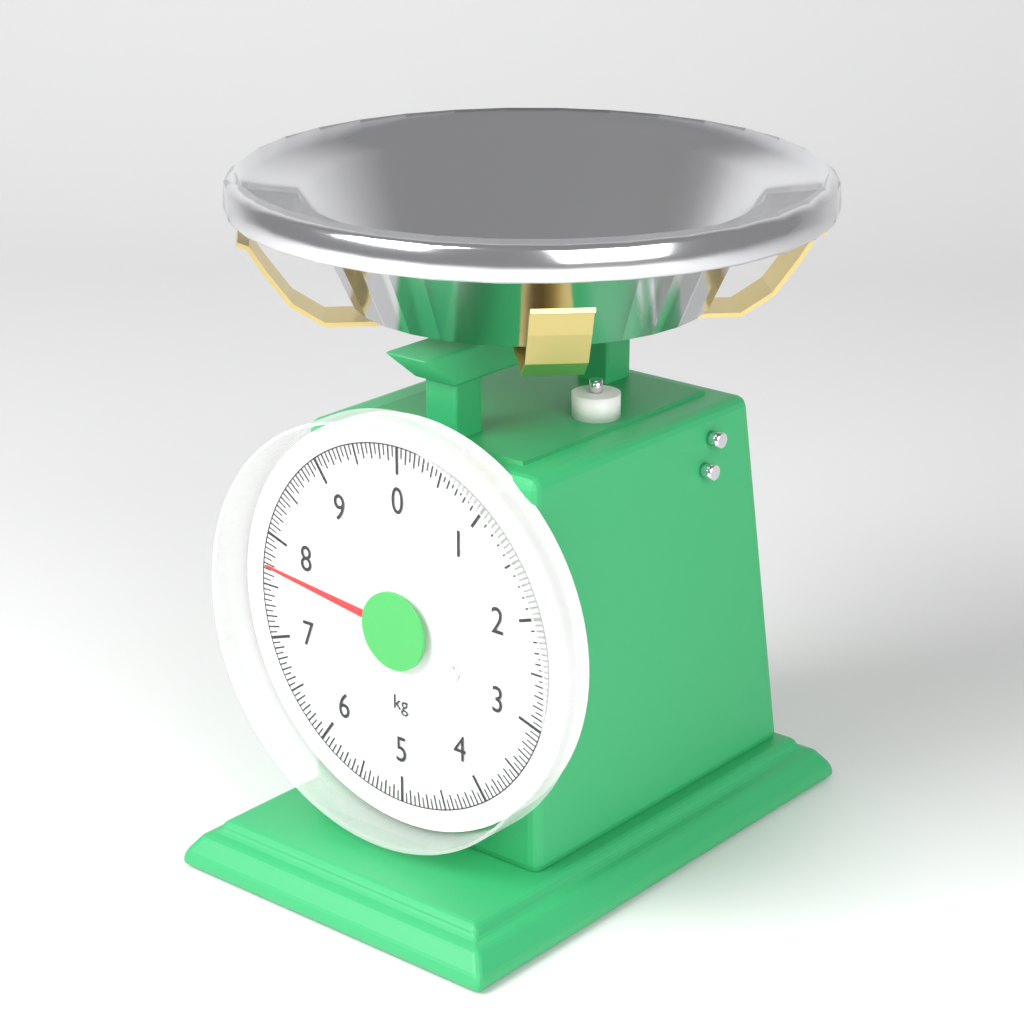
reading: 7.70 kg
